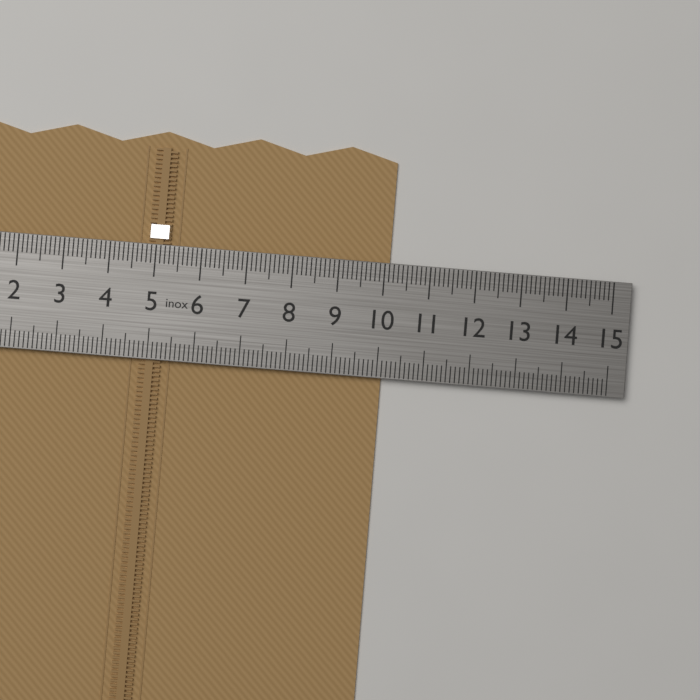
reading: 10.1 cm
